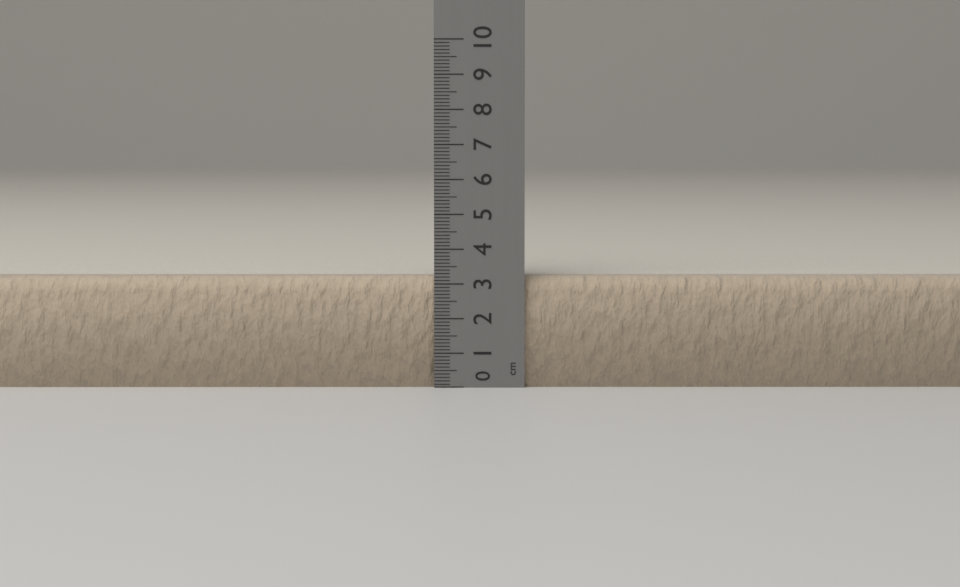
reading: 3.2 cm
